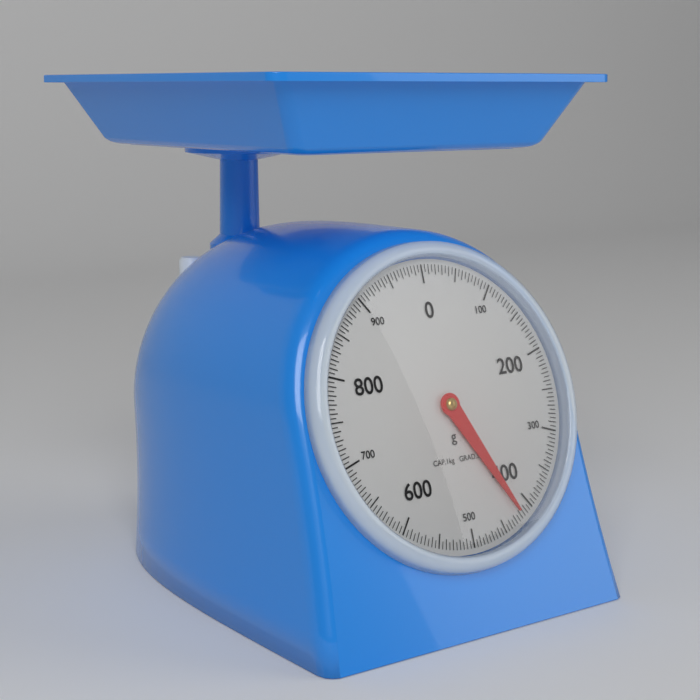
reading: 420 g
